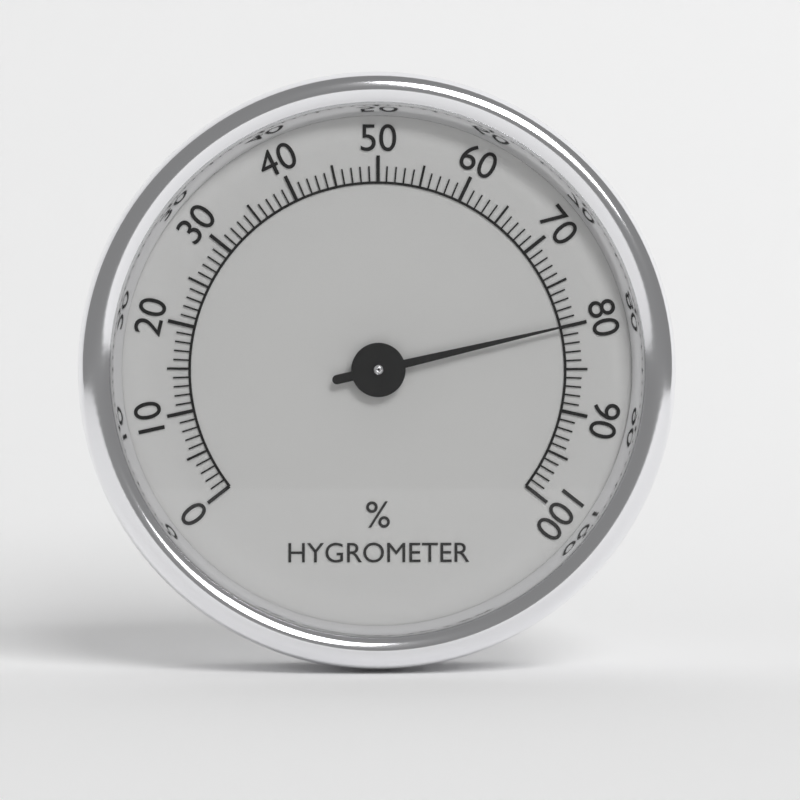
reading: 80 %
